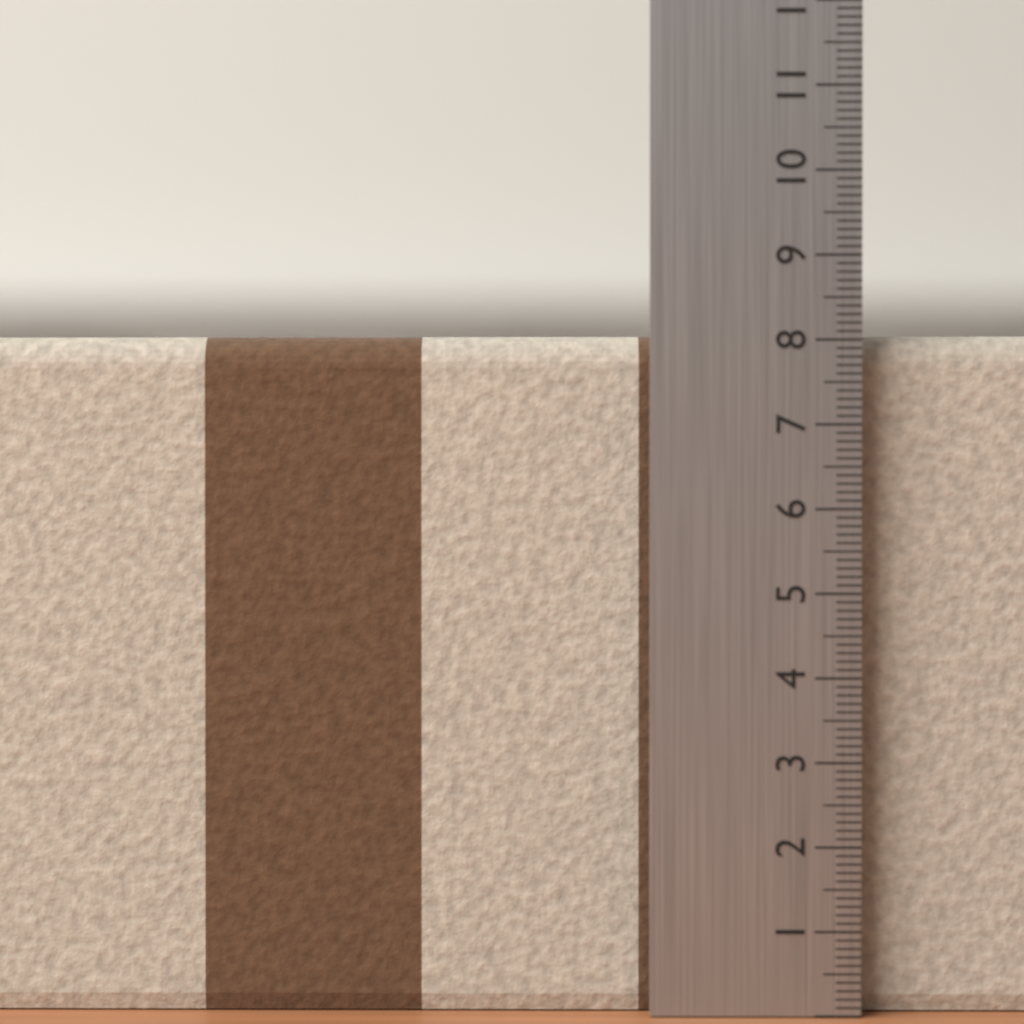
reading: 8.1 (no unit)
